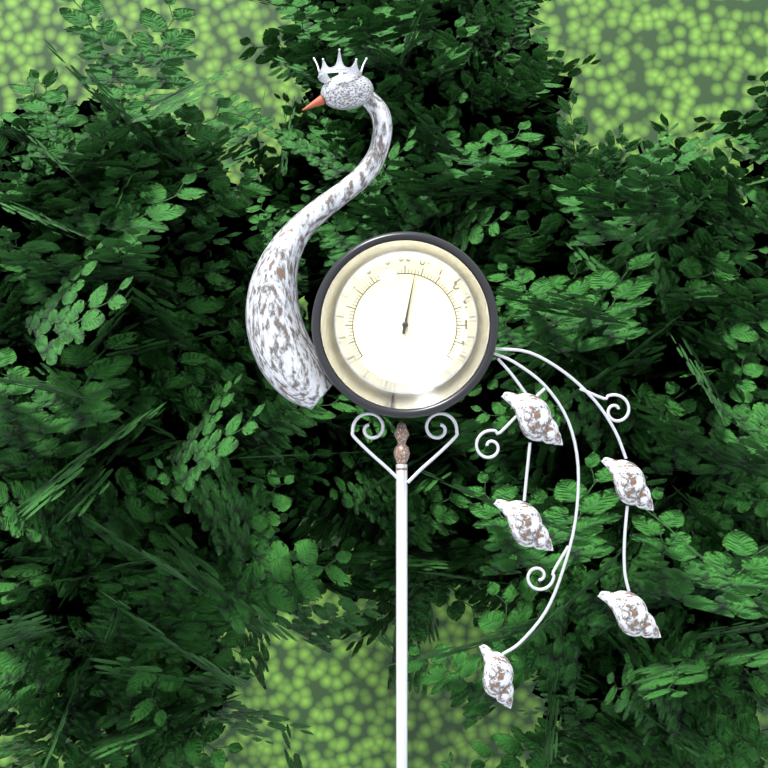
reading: 56 °F
